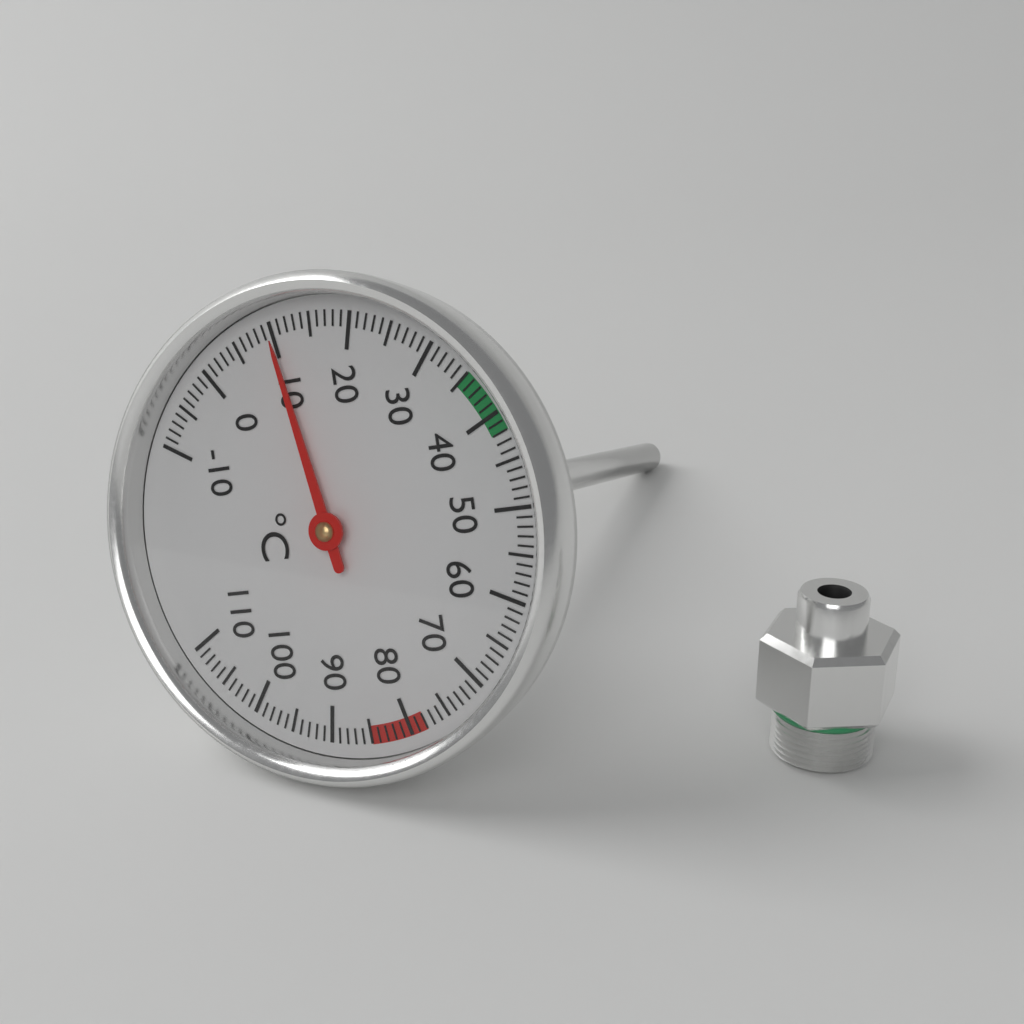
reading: 10 °C
